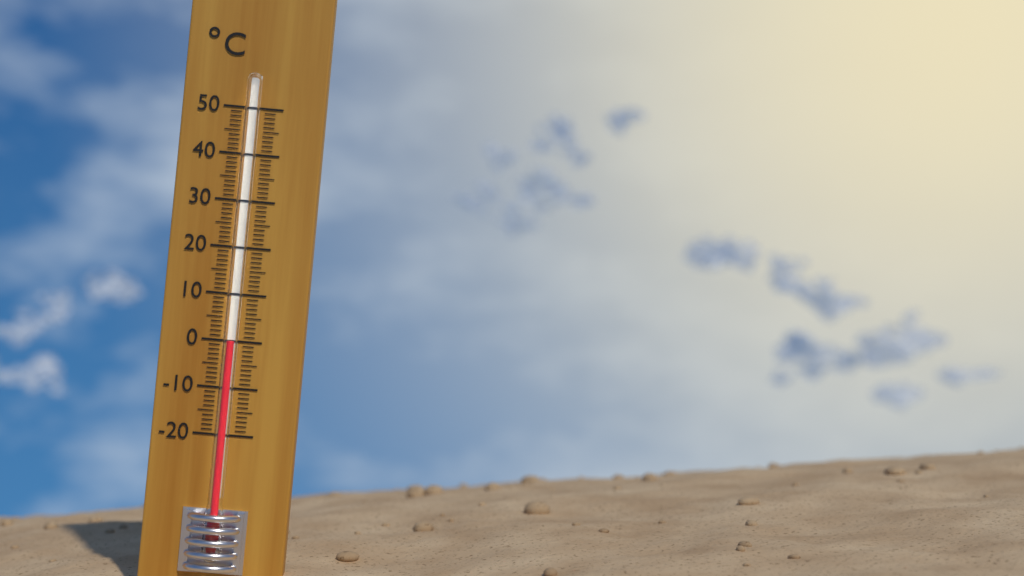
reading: 0 °C
